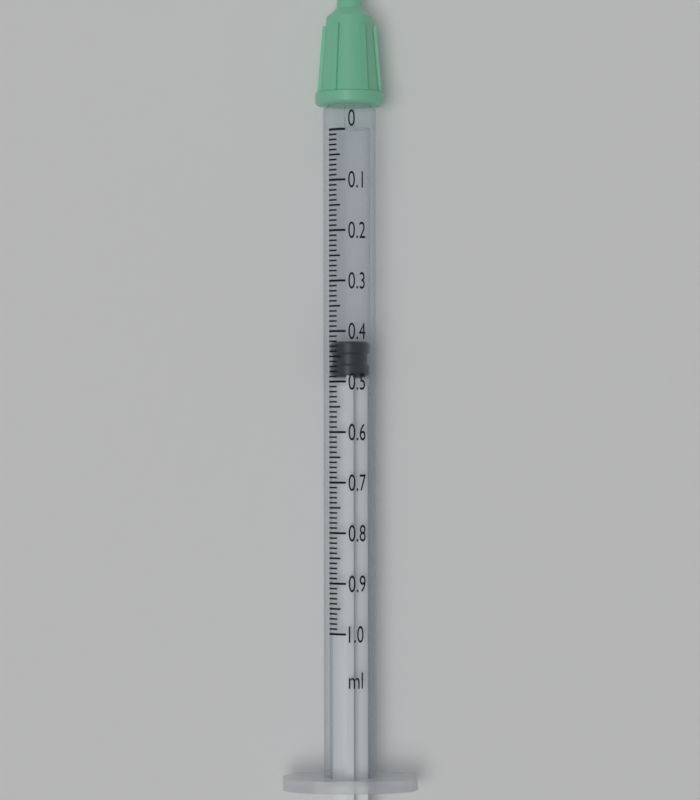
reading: 0.42 ml
